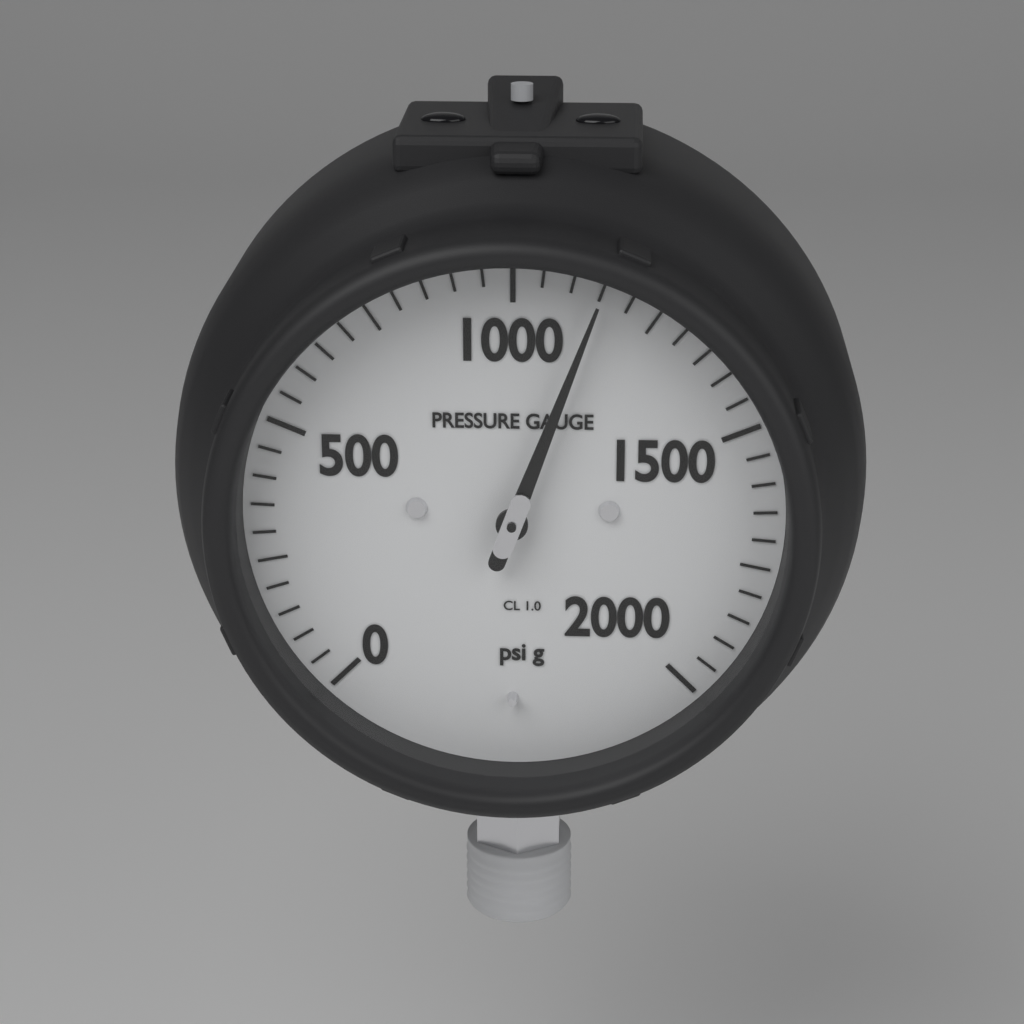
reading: 1150 psi
